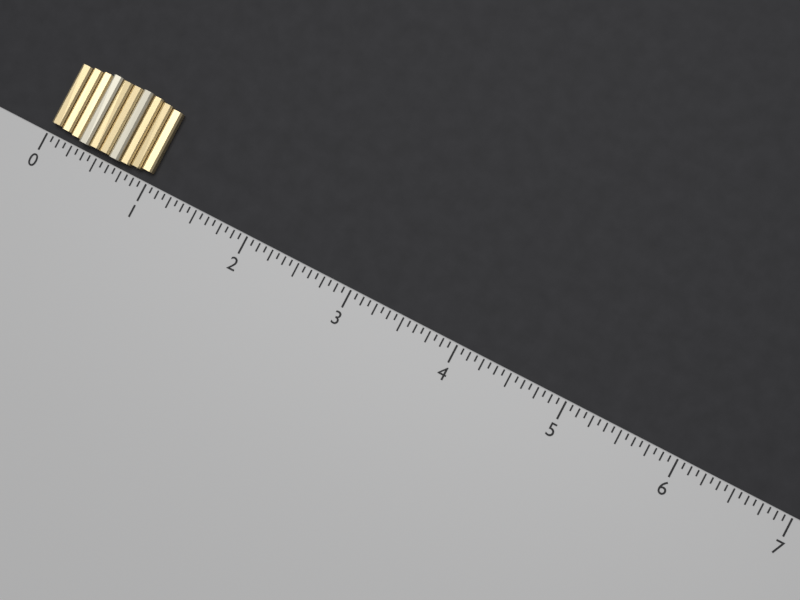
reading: 1.0000 (no unit)
